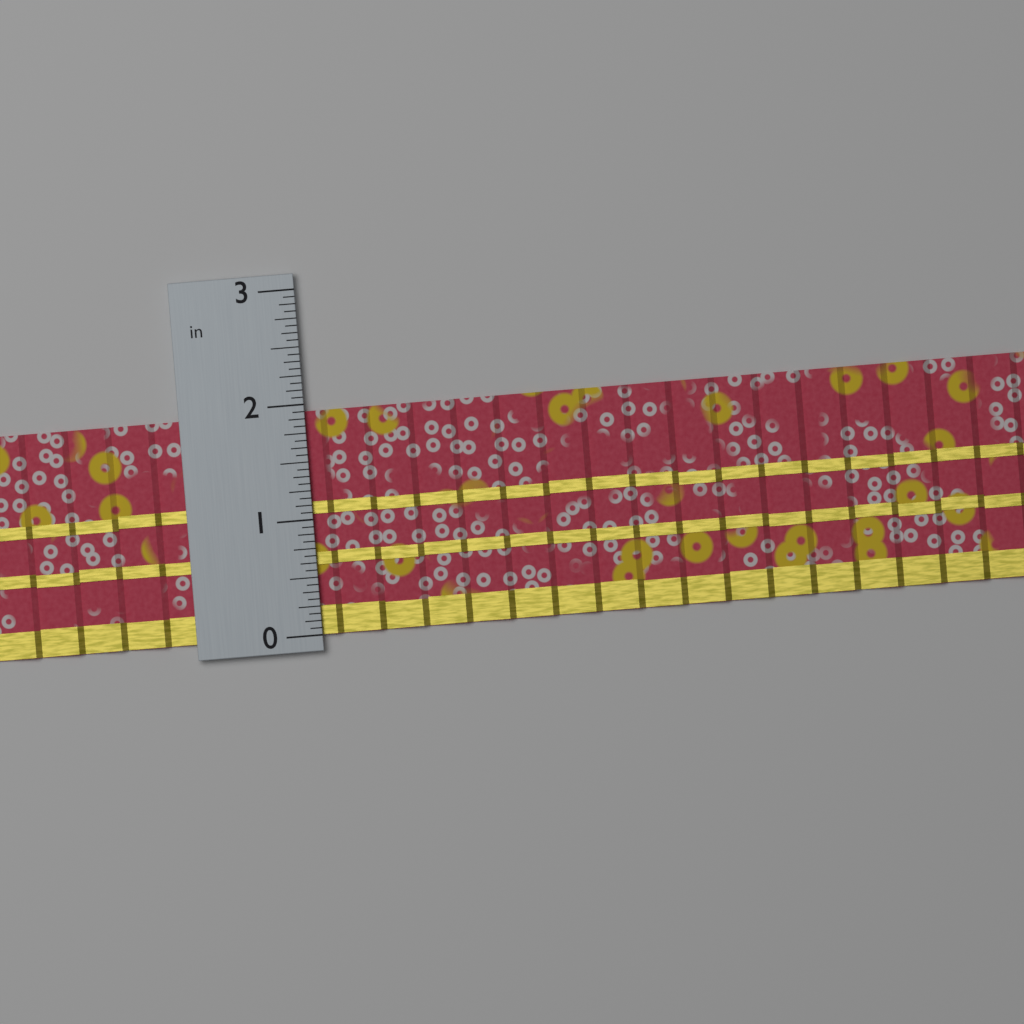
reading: 1.9375 in
